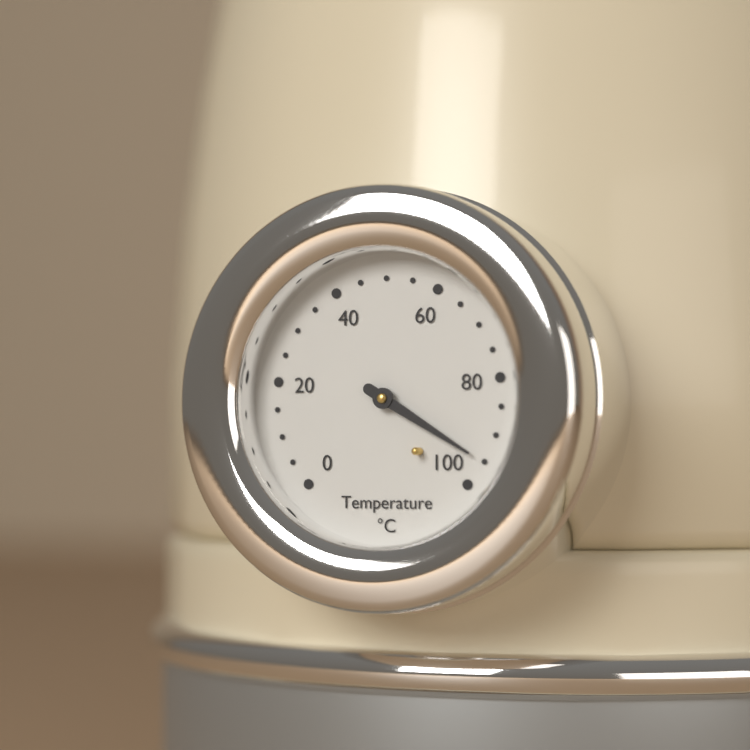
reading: 95 °C
